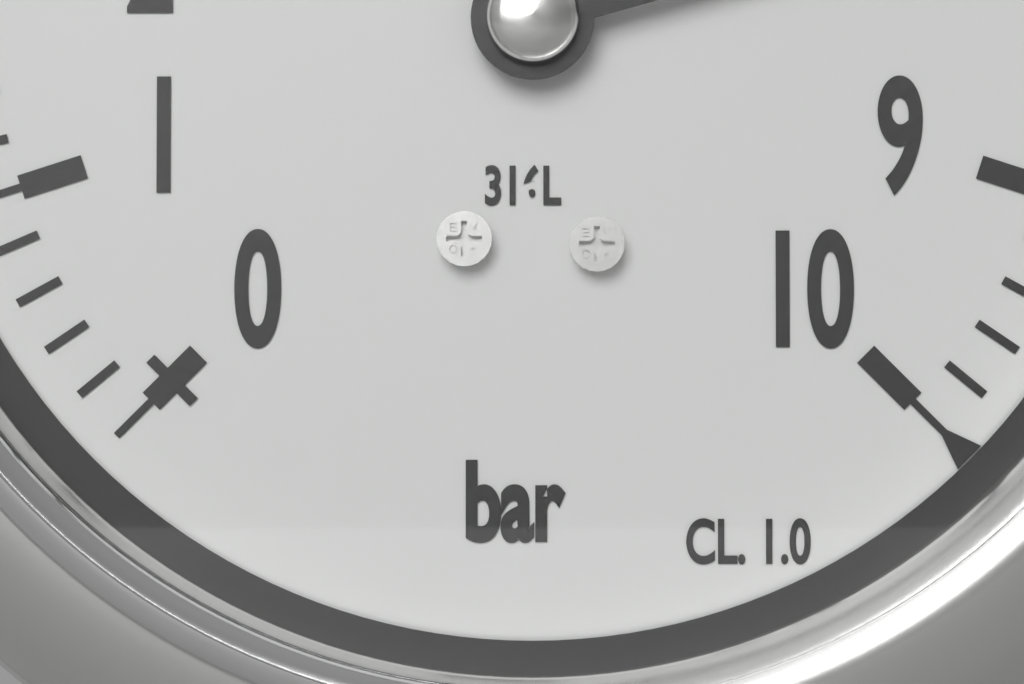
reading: 7.8 bar
